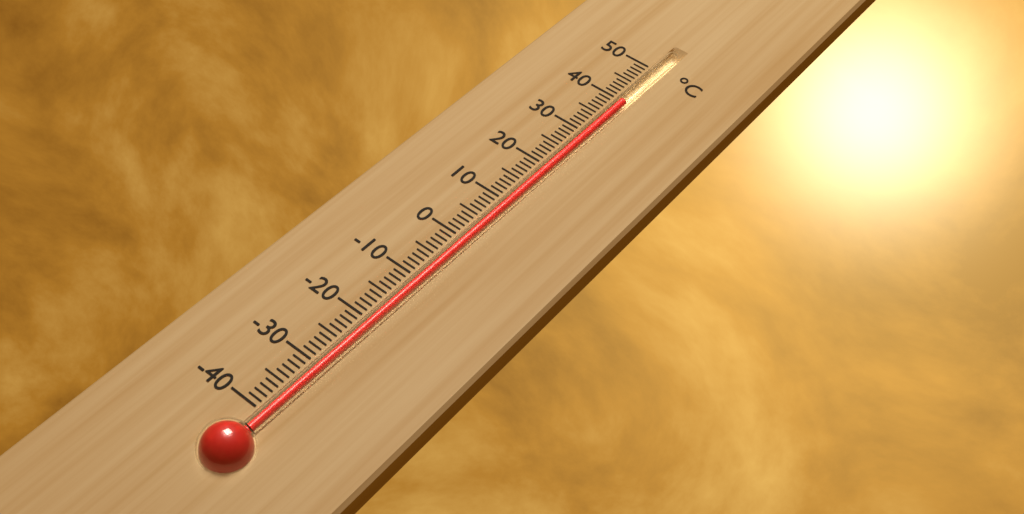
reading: 40 °C
